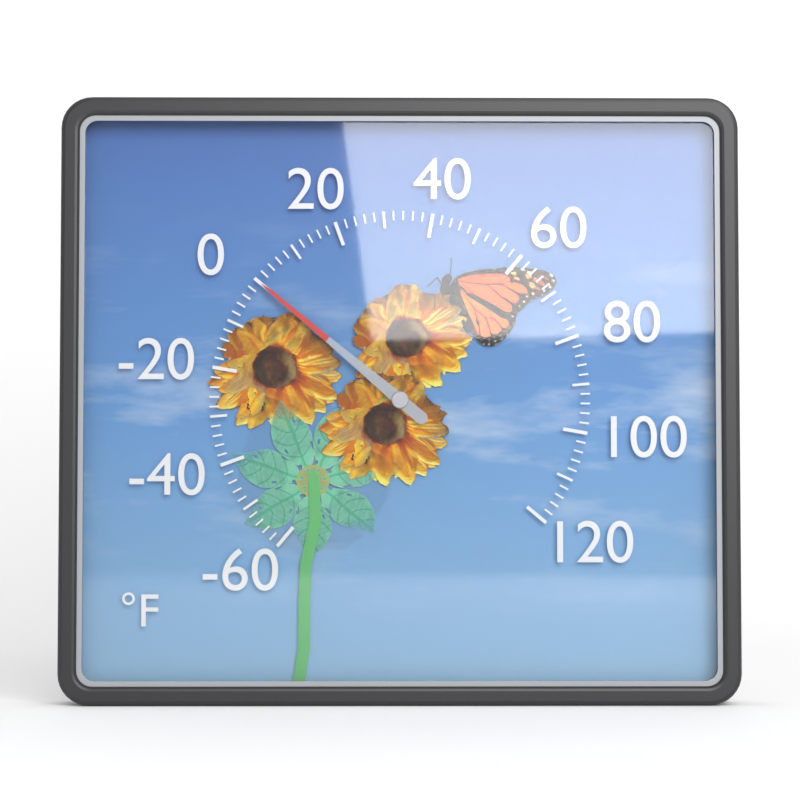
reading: 0 °F
